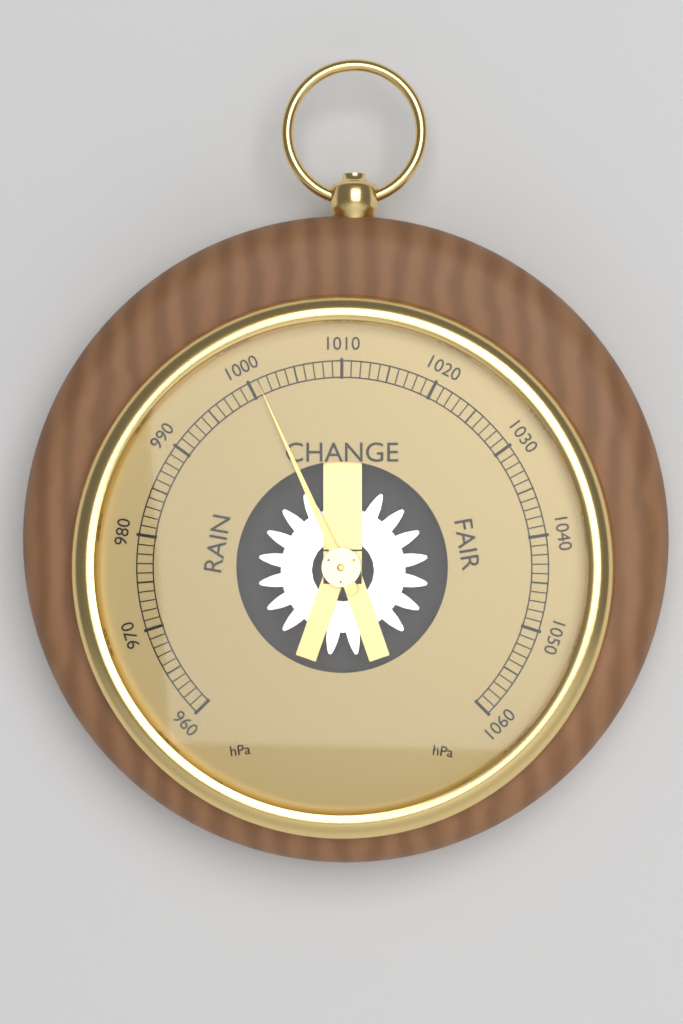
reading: 1001 hPa
